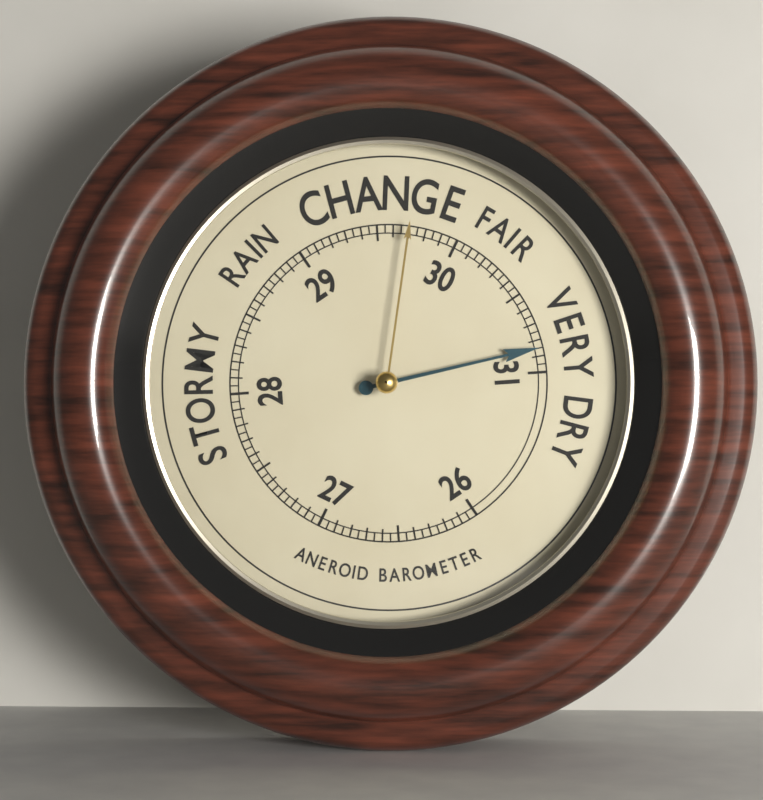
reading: 30.85 (no unit)
